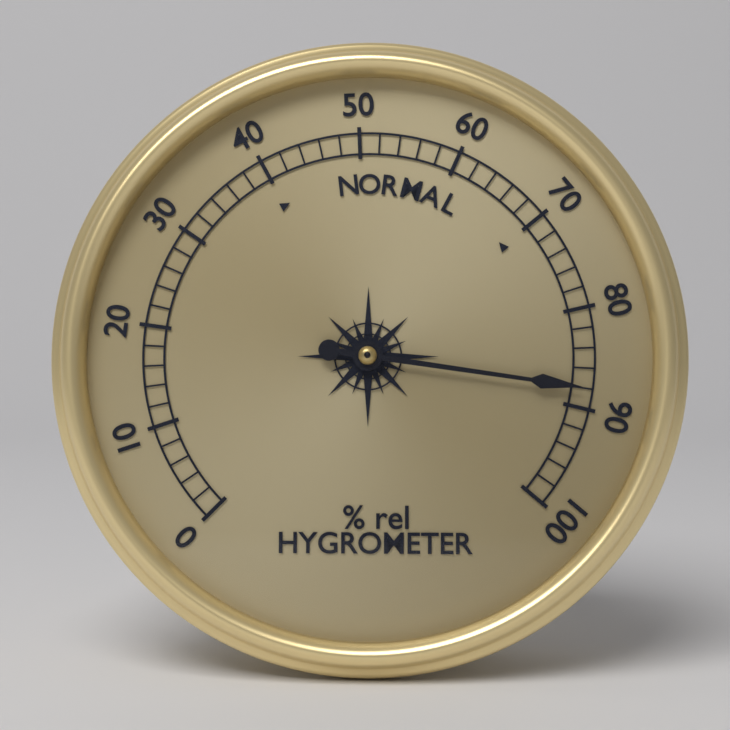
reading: 88 % rel
